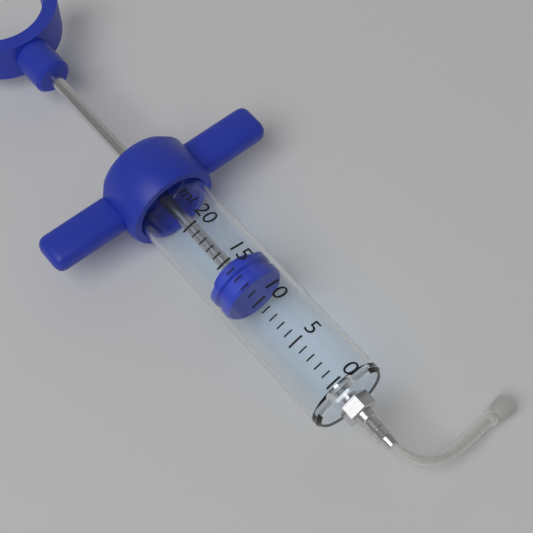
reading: 12 ml
